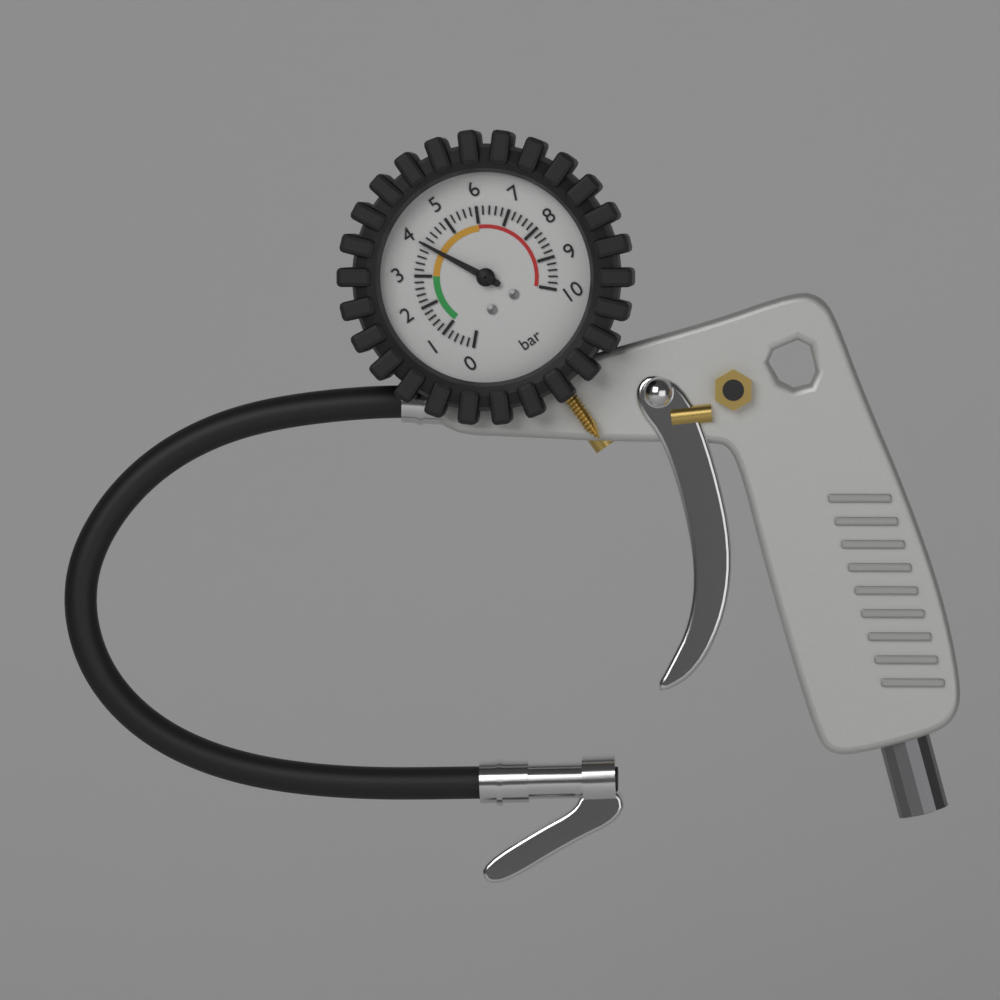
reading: 4.0 bar
